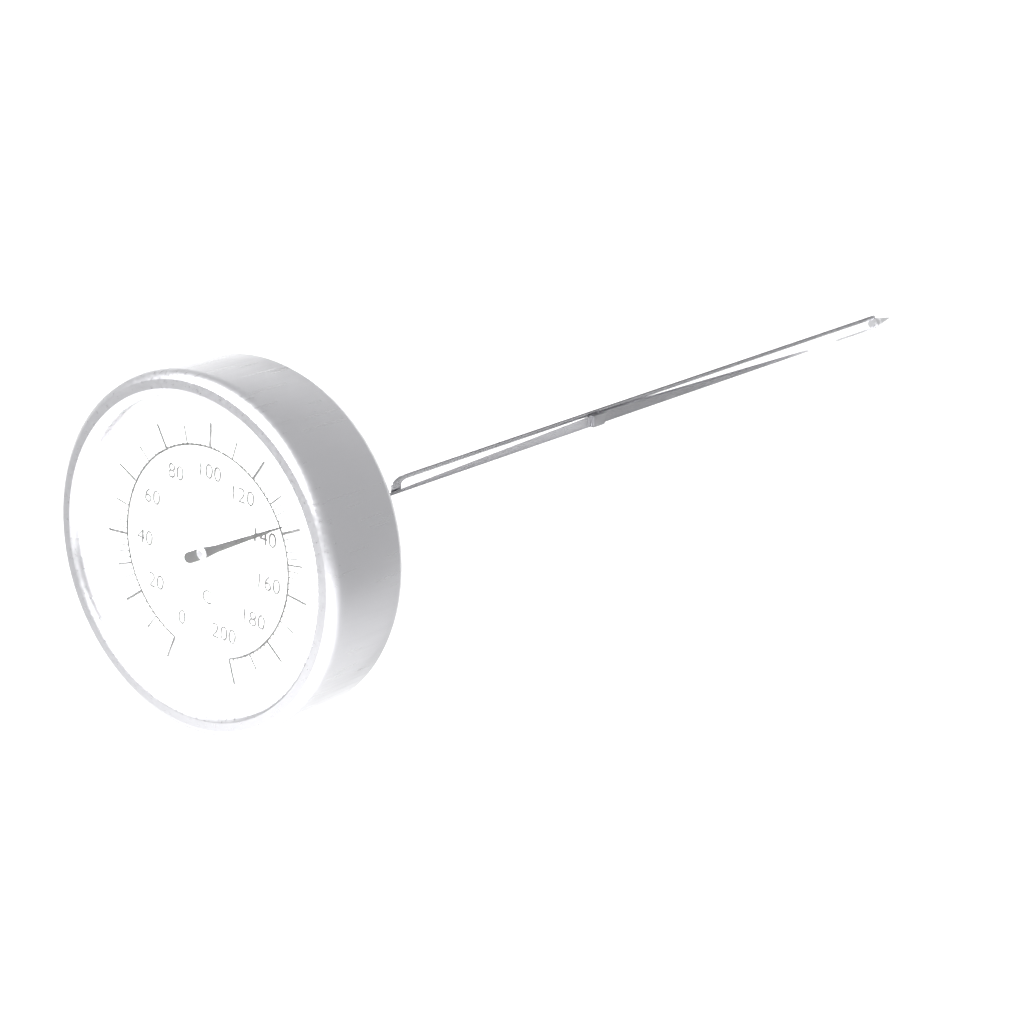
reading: 138 °C
